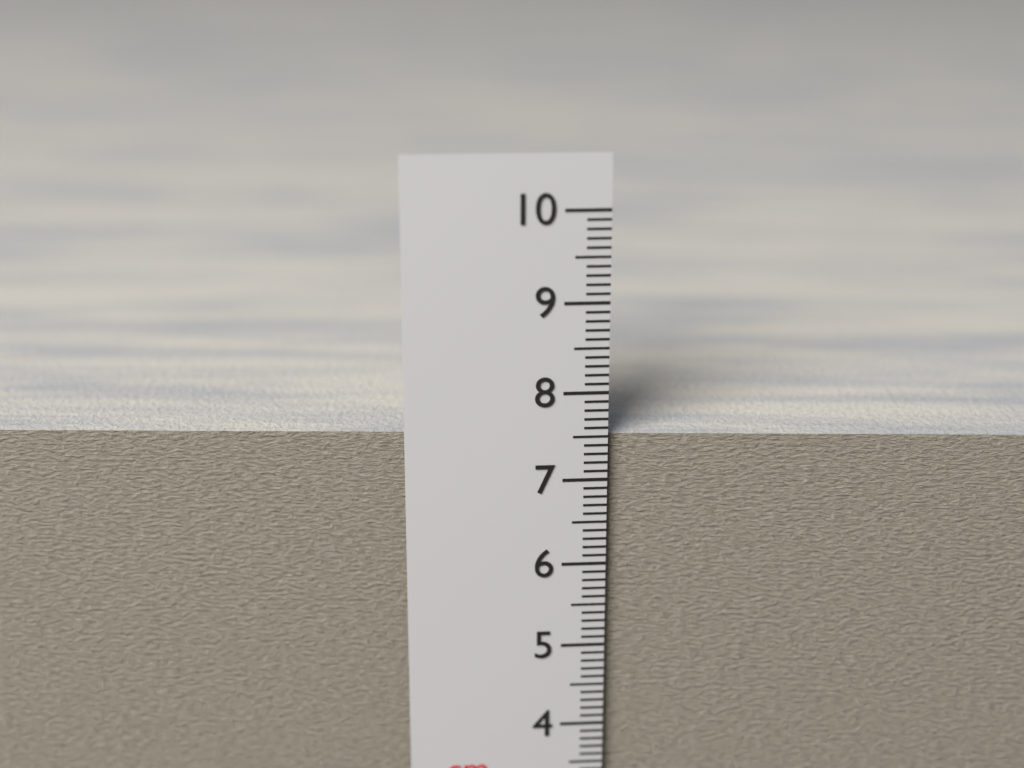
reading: 7.5 cm
